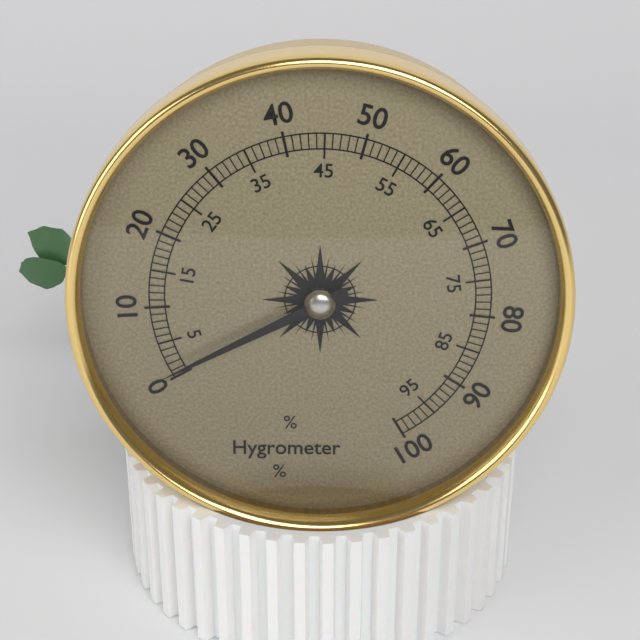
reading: 1 %
